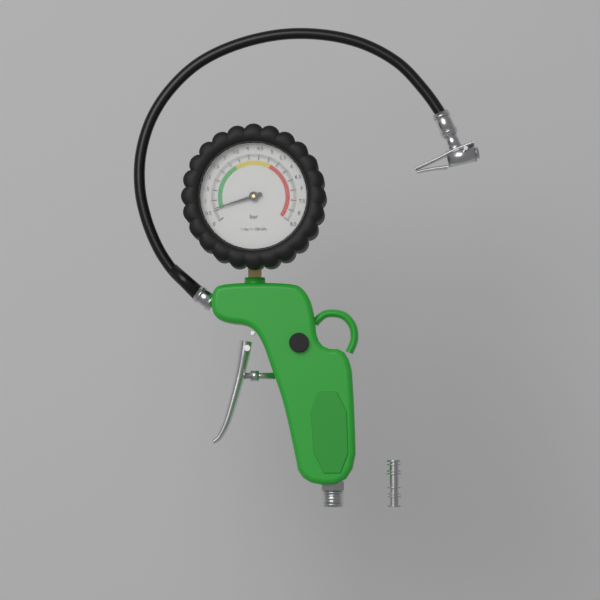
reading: 0.6 bar
